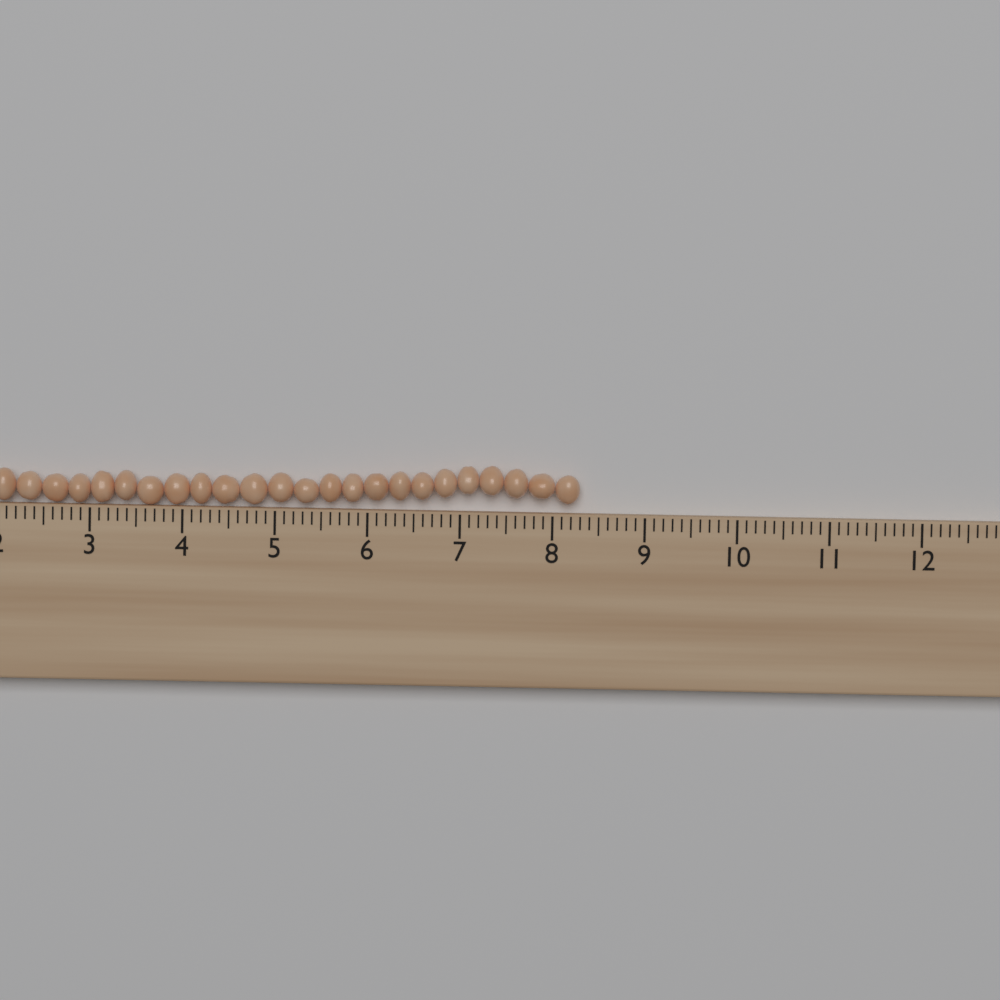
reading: 8.3 cm
